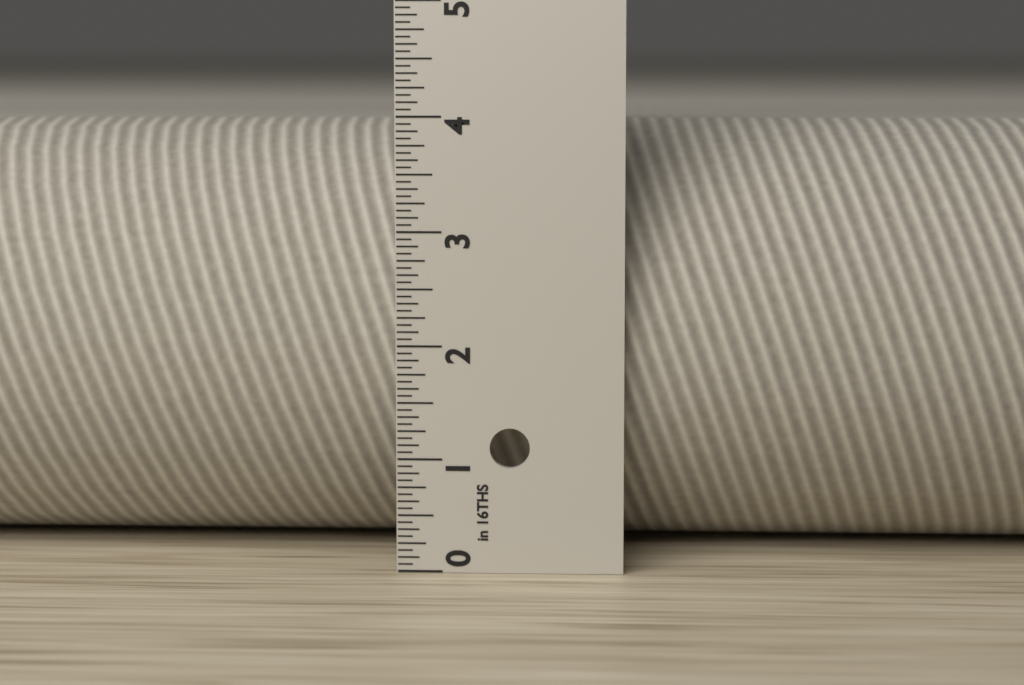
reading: 3.9375 in
